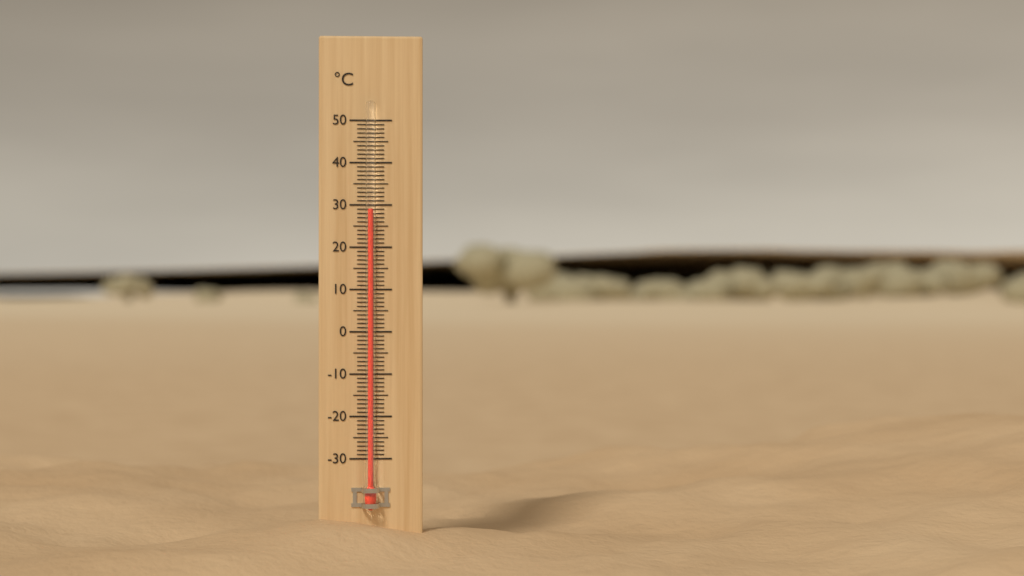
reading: 29 °C
